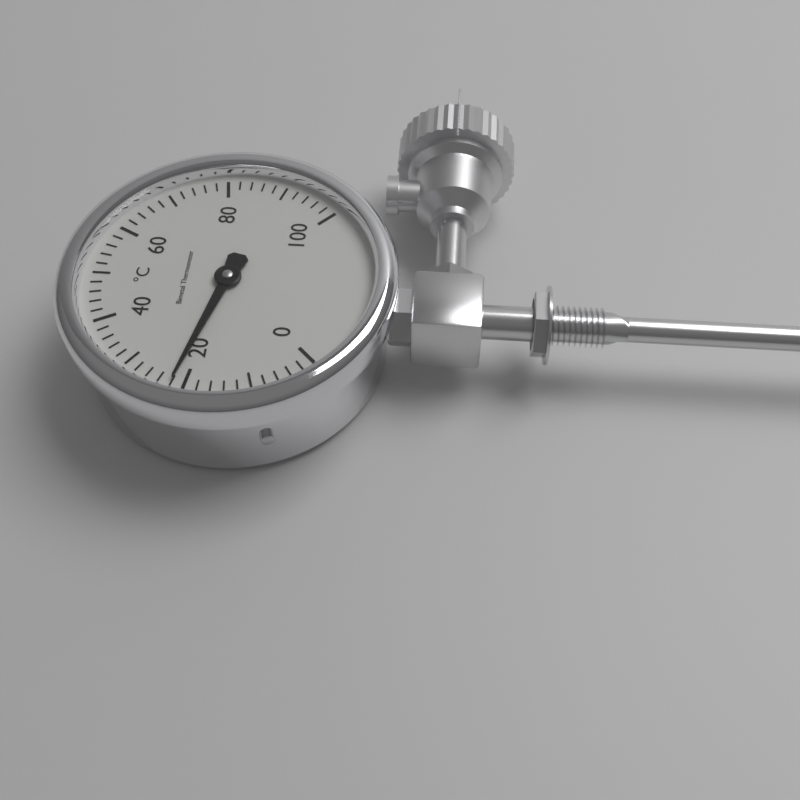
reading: 22 °C
